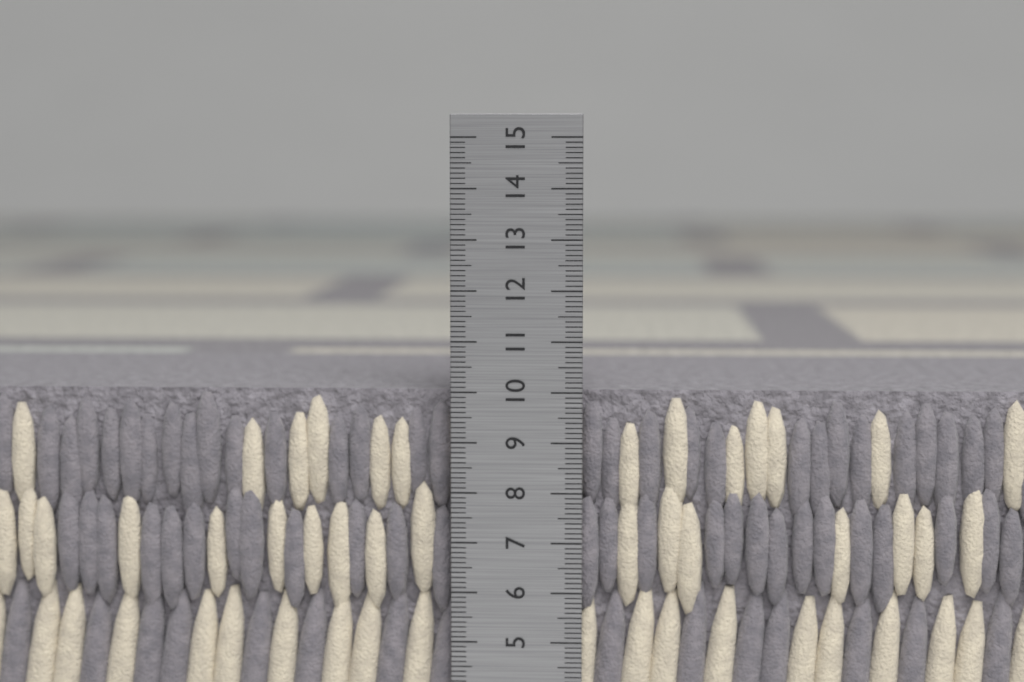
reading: 10.0 cm
